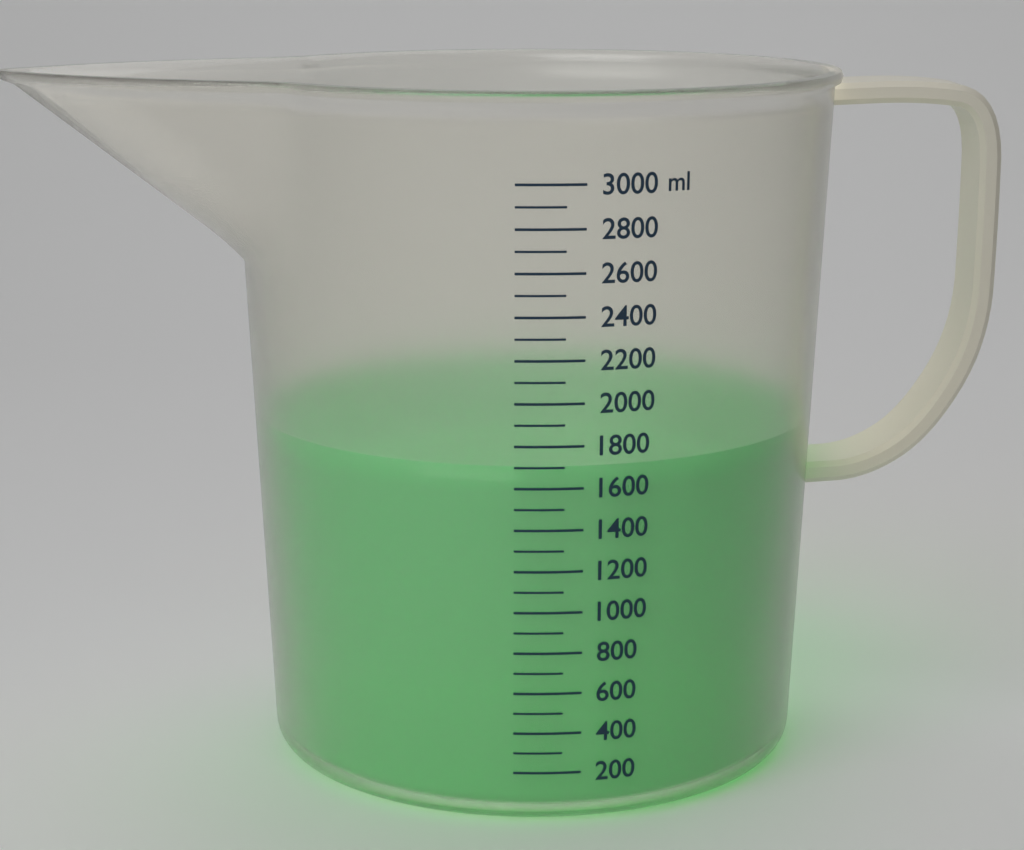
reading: 1700 ml
